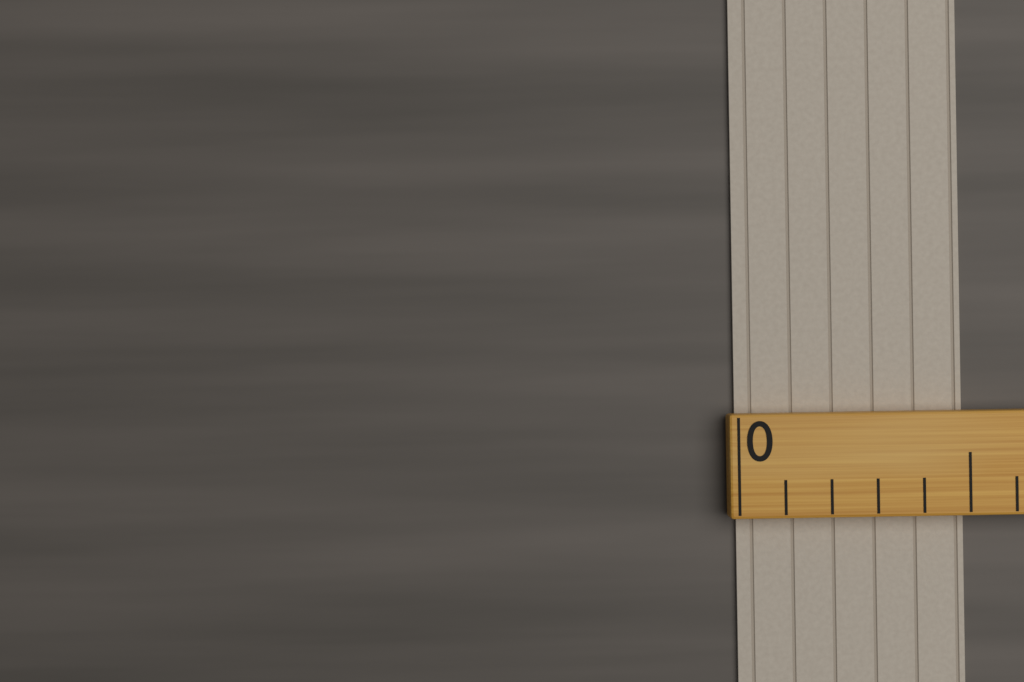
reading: 5 (no unit)
